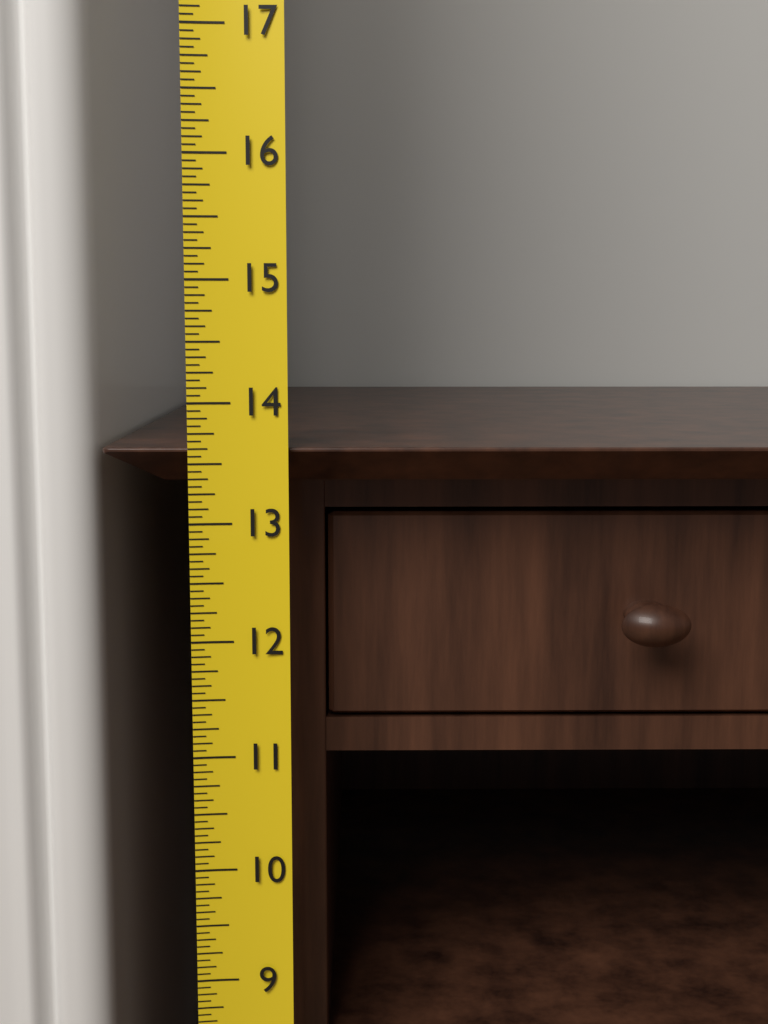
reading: 13.6250 (no unit)
